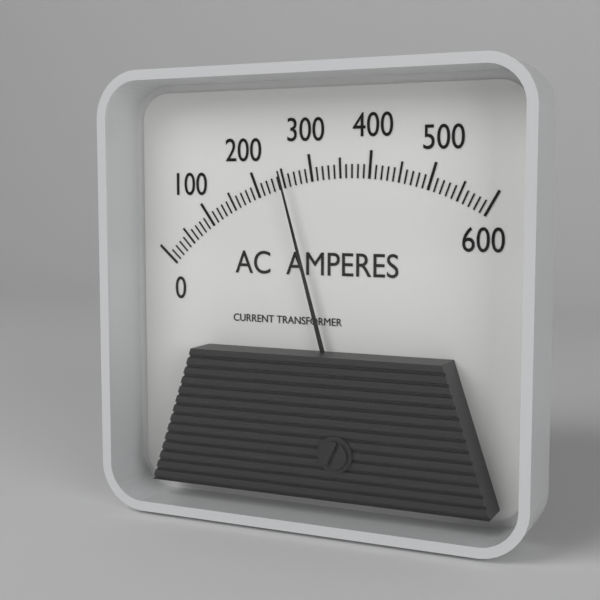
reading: 250 A
